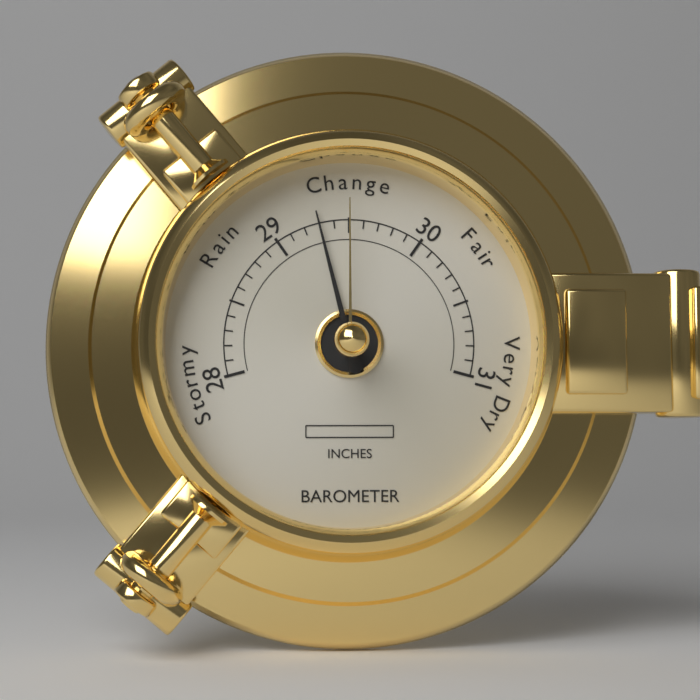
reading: 29.3 inches
